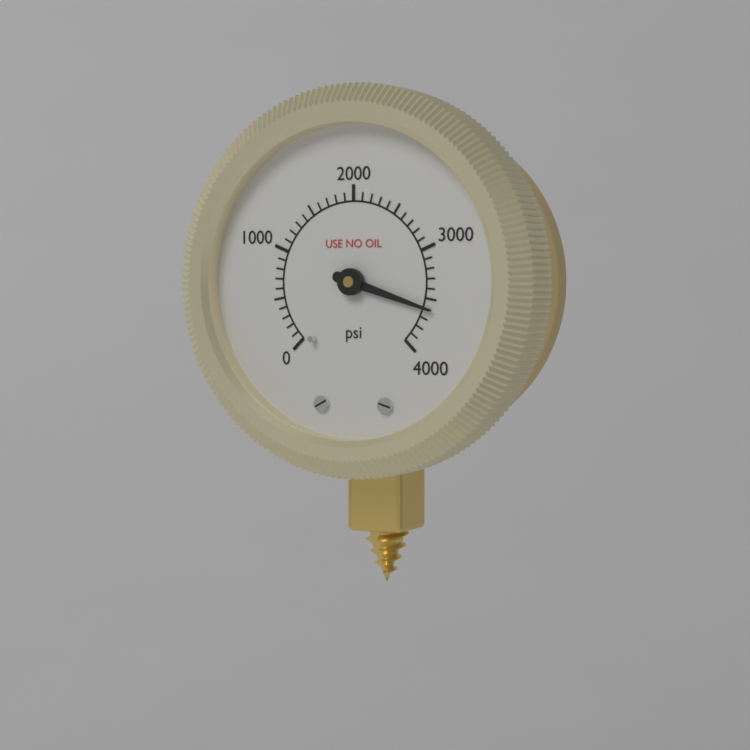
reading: 3600 psi
